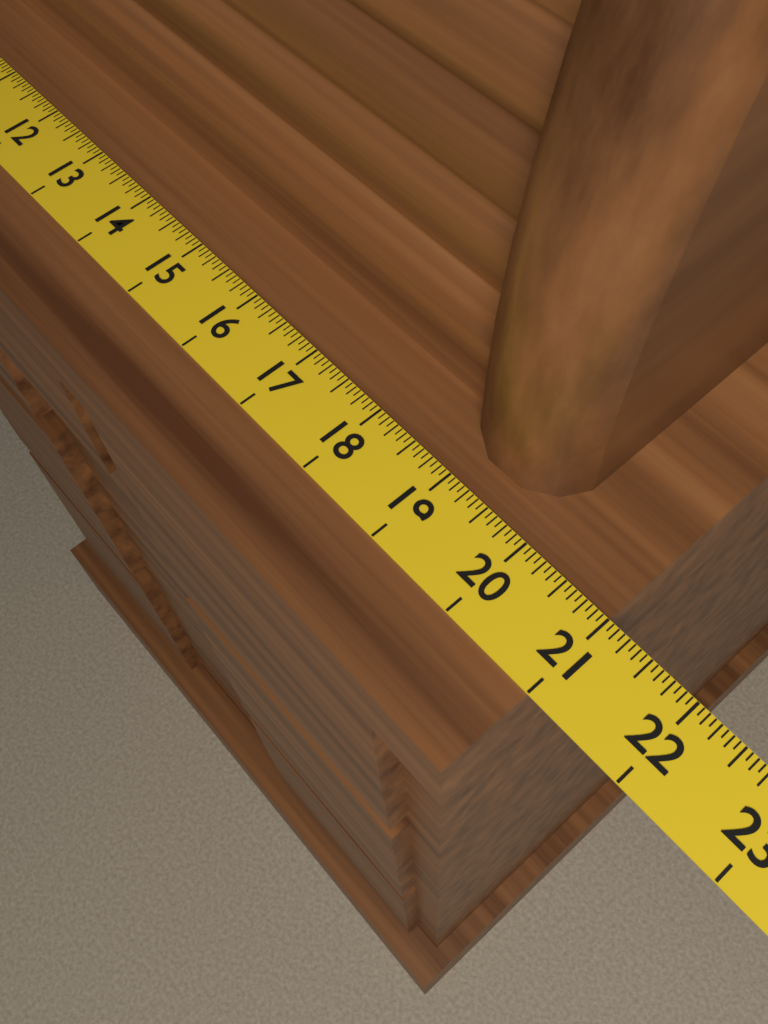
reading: 21.0000 (no unit)
